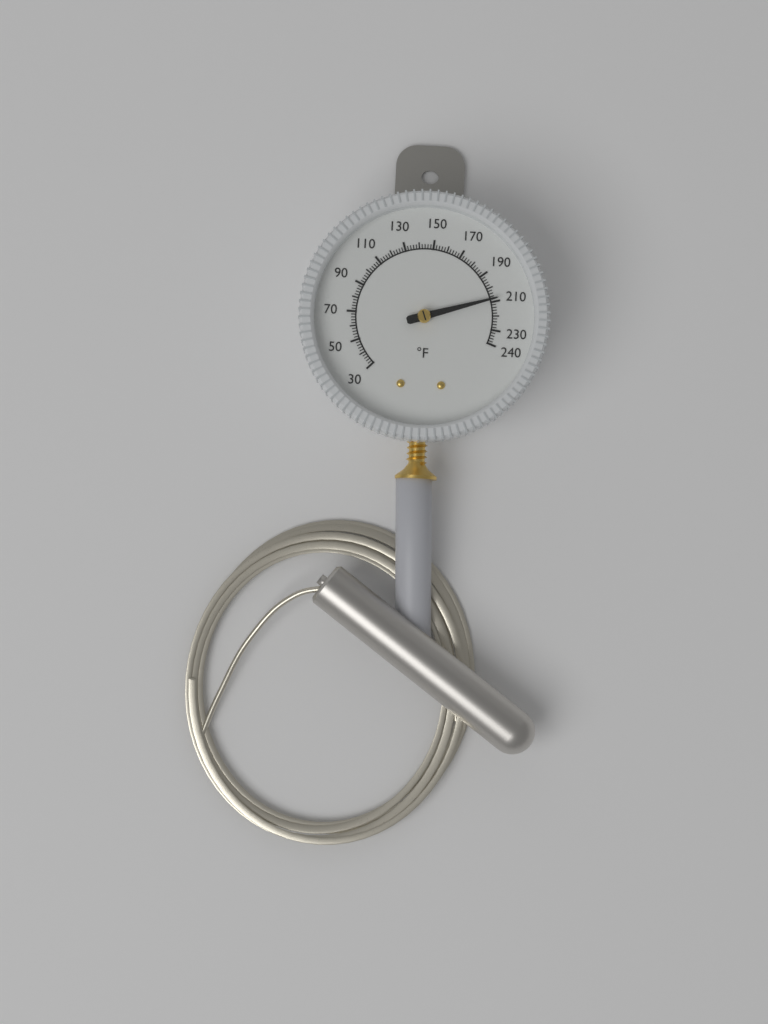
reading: 208 °F
